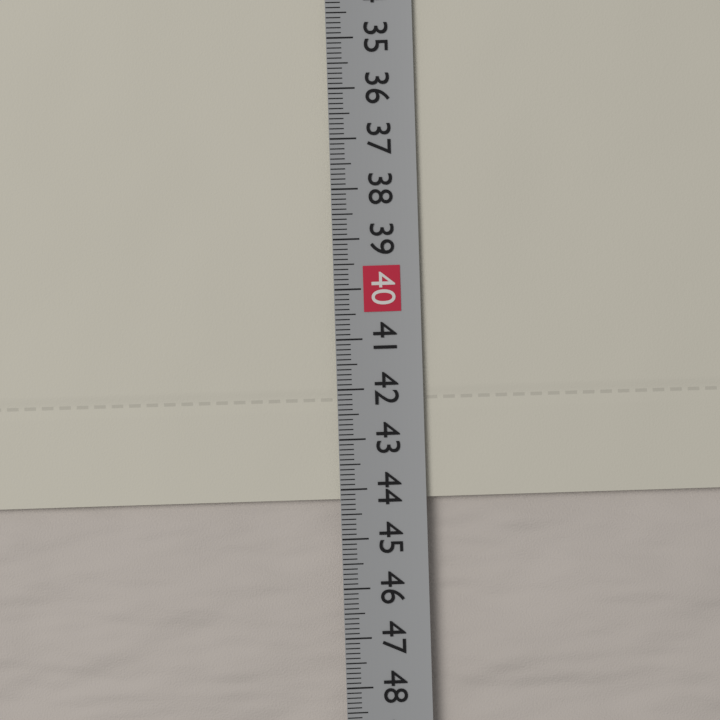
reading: 44.2 cm
